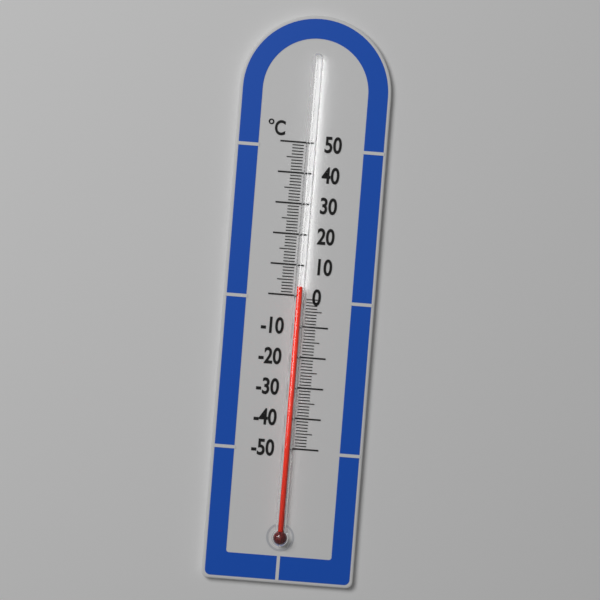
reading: 3 °C
